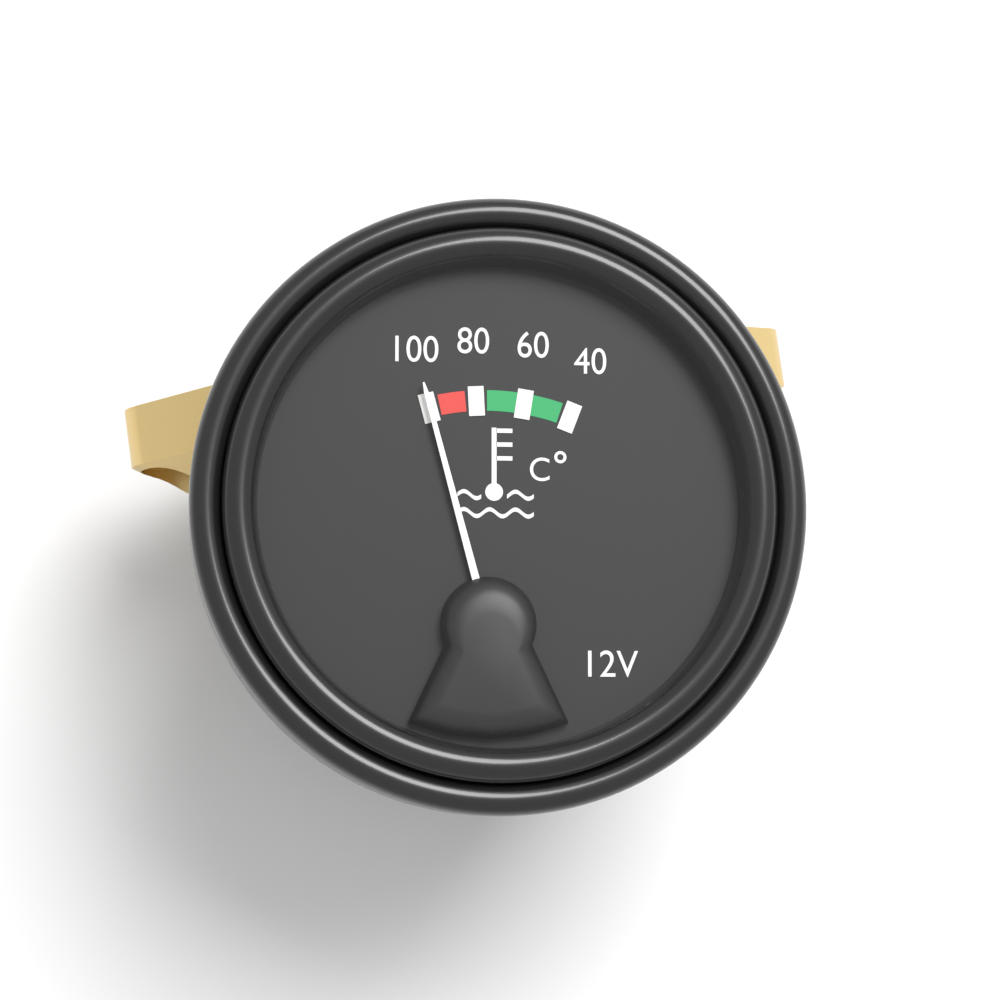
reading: 100 °C
